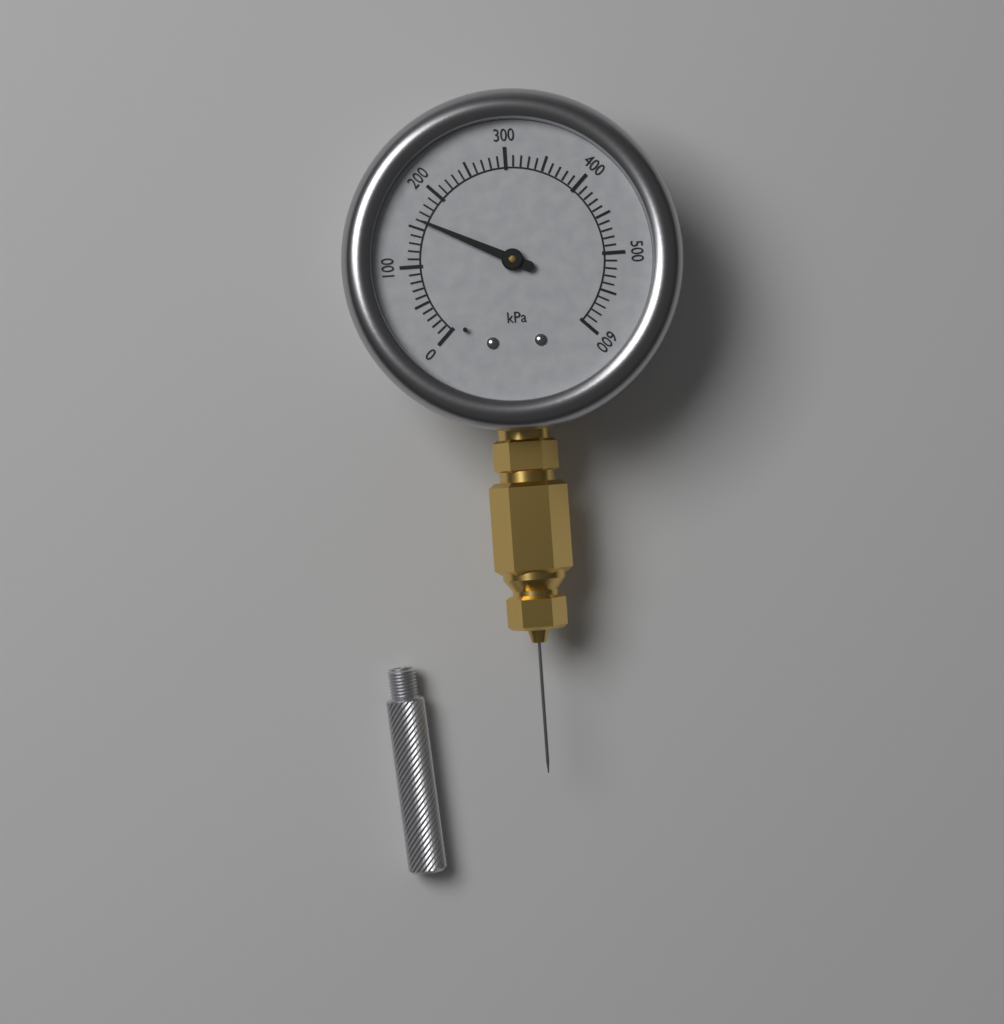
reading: 160 kPa
